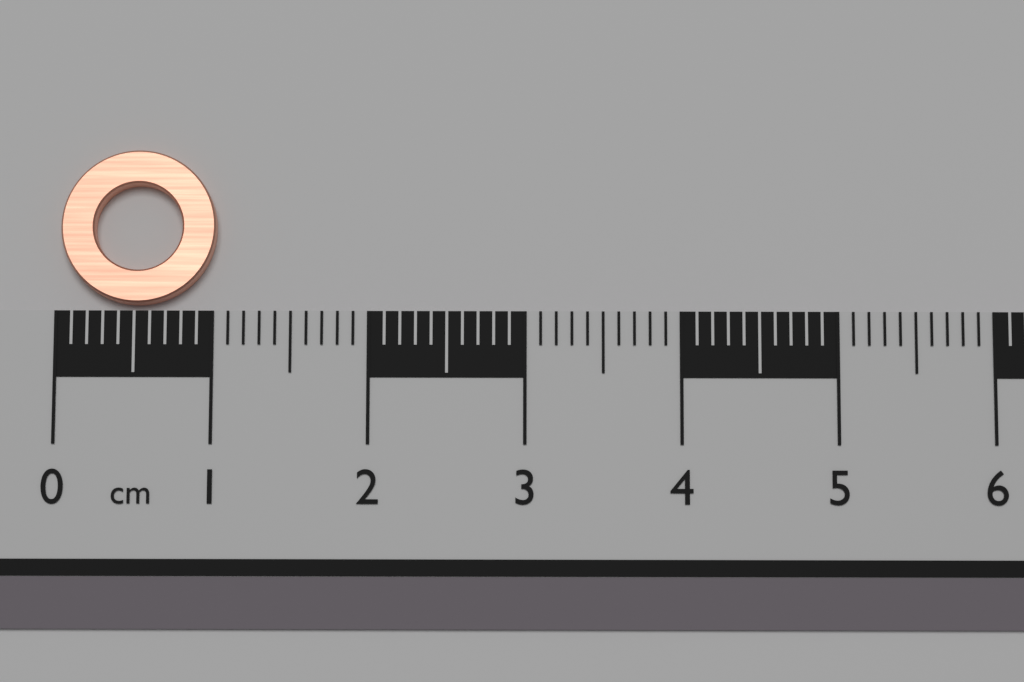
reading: 1.0 cm
